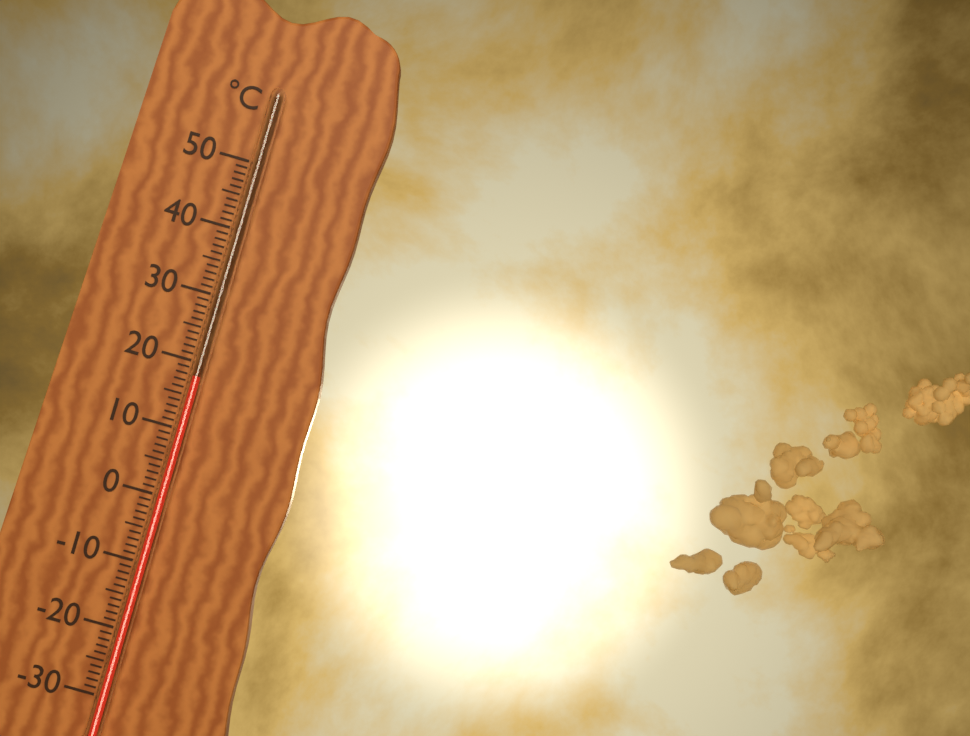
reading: 18 °C
